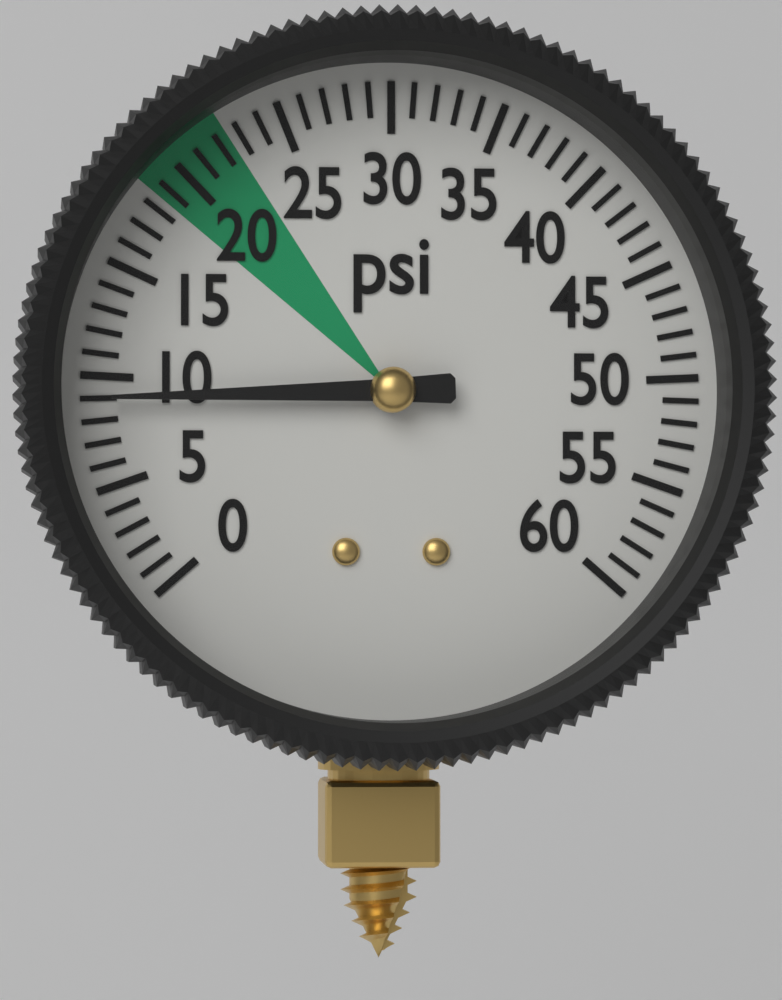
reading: 9 psi
